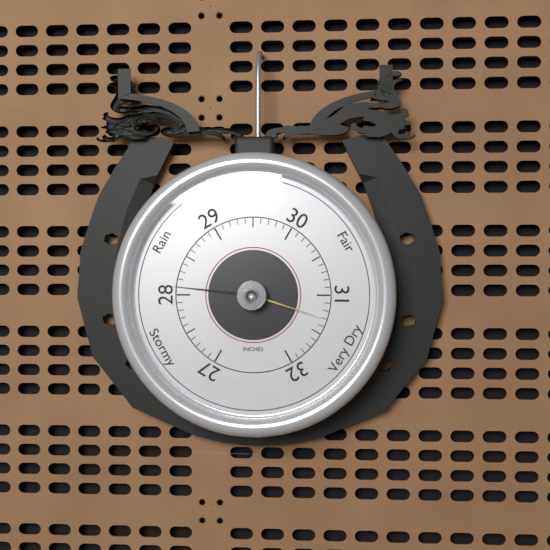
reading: 28.1 inHg
